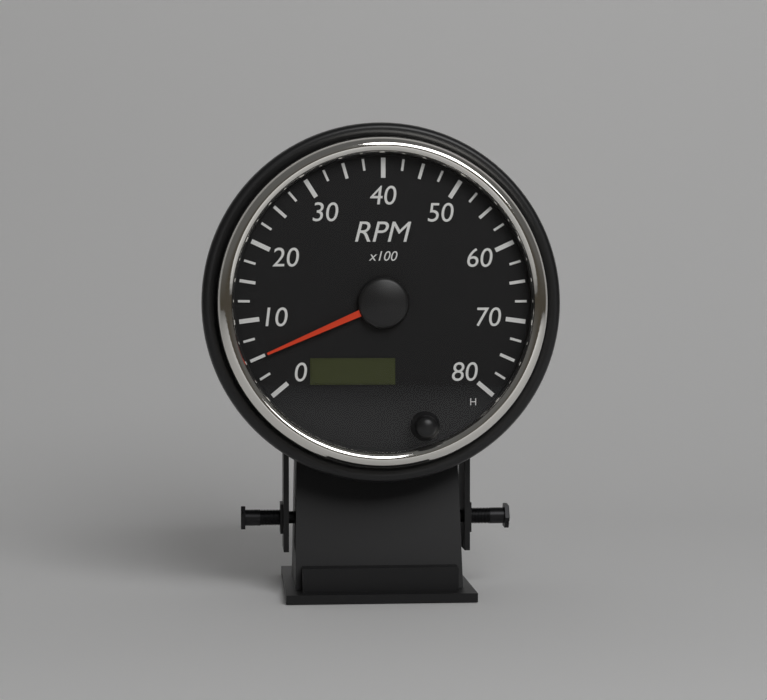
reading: 500 RPM
